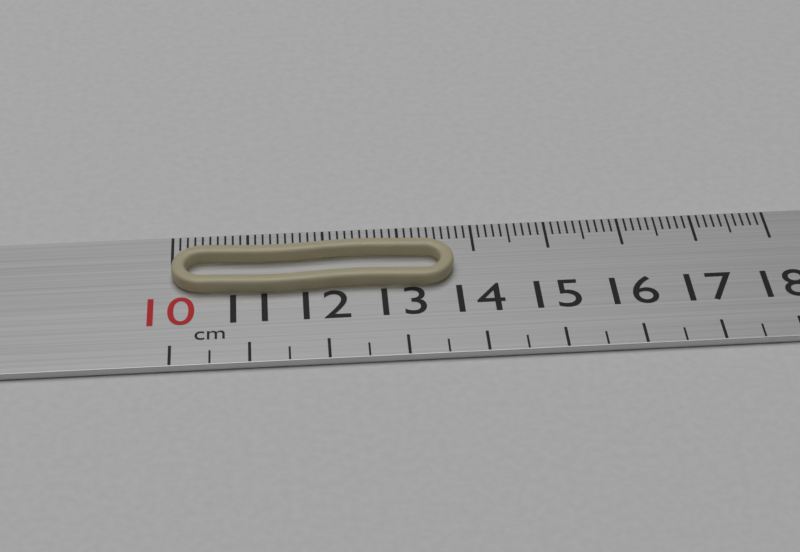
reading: 13.7 cm
